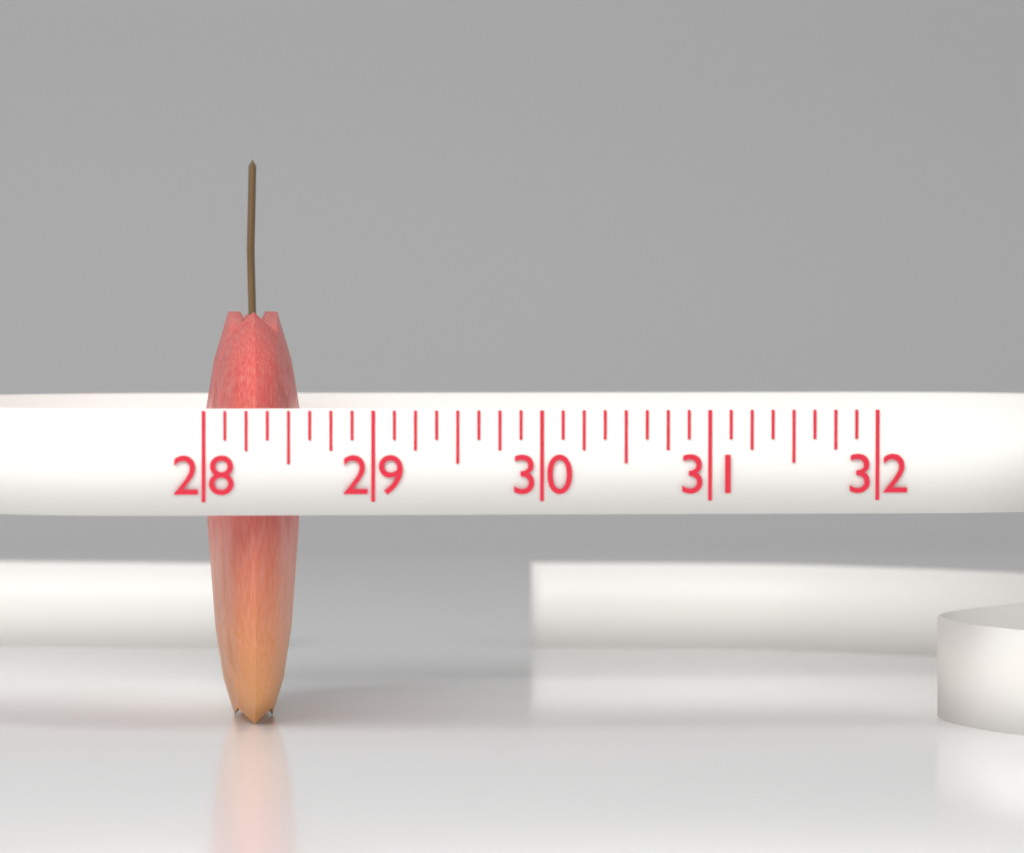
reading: 28.625 (no unit)
